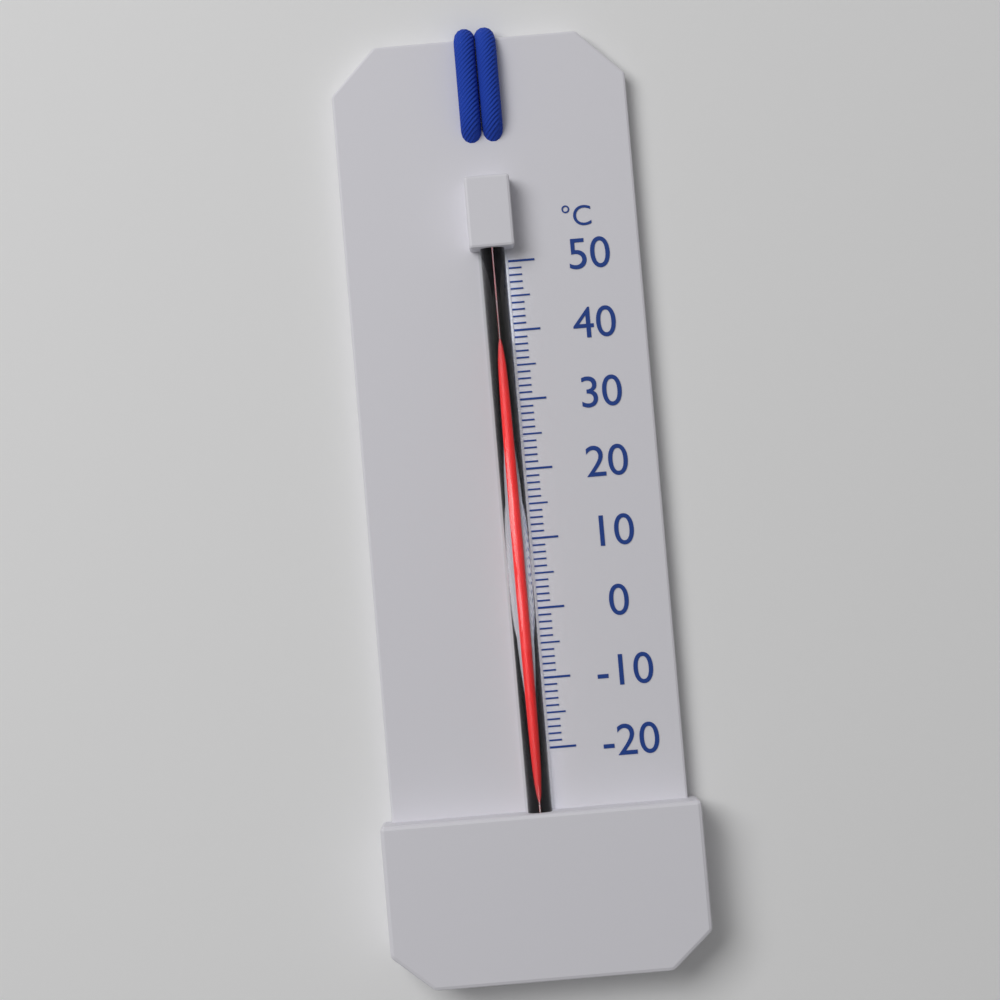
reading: 39 °C
